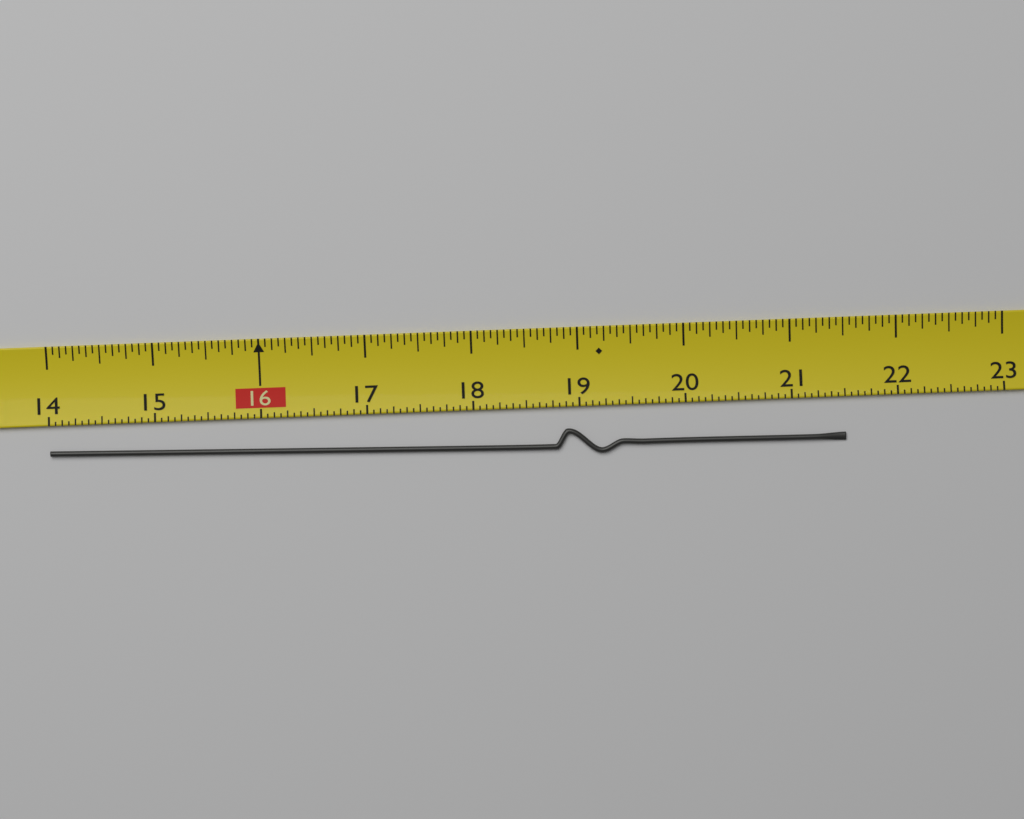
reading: 21.5000 (no unit)
